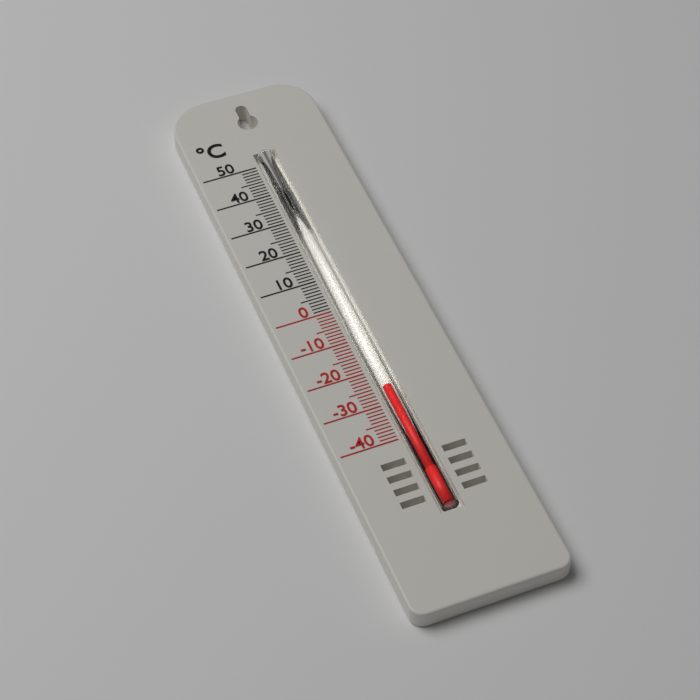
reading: -25 °C
